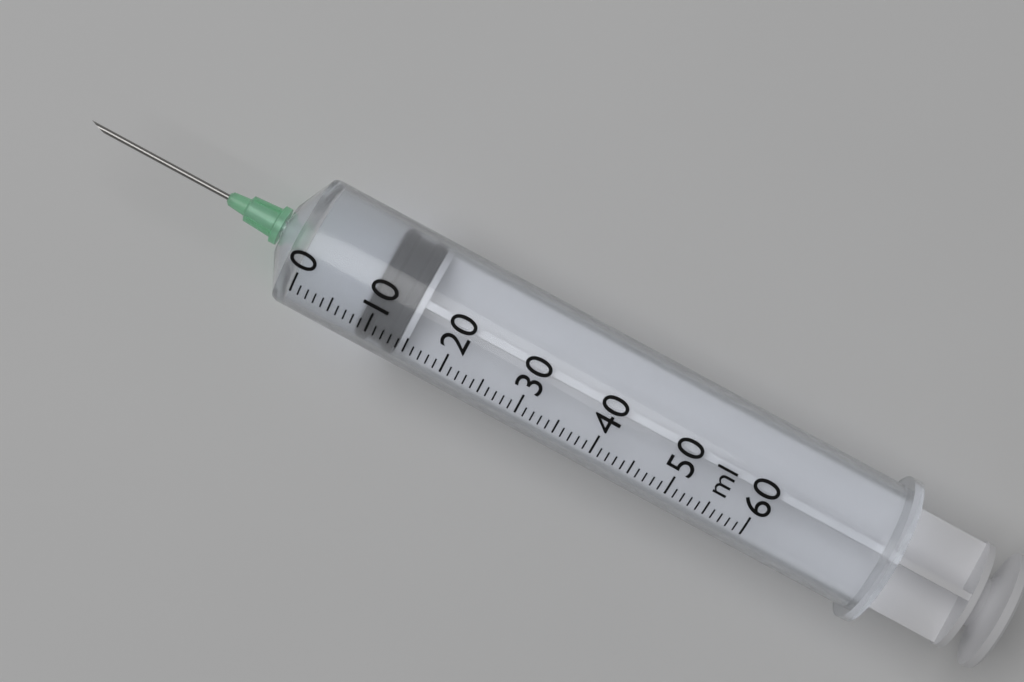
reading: 9 ml
